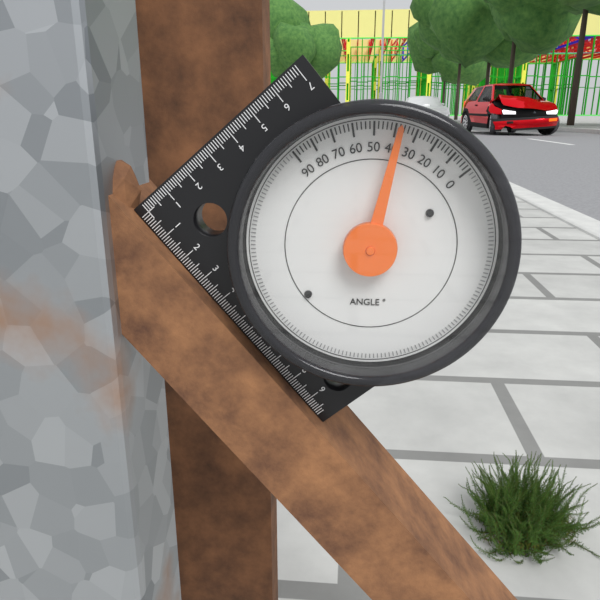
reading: 38 °
